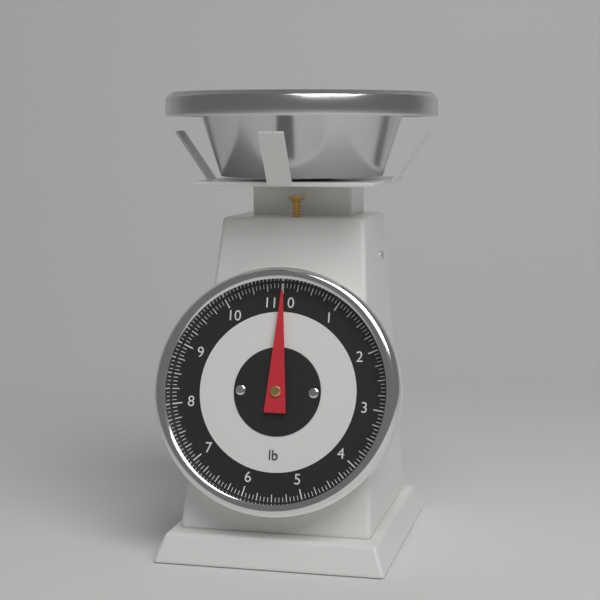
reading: 0.0000 lb
